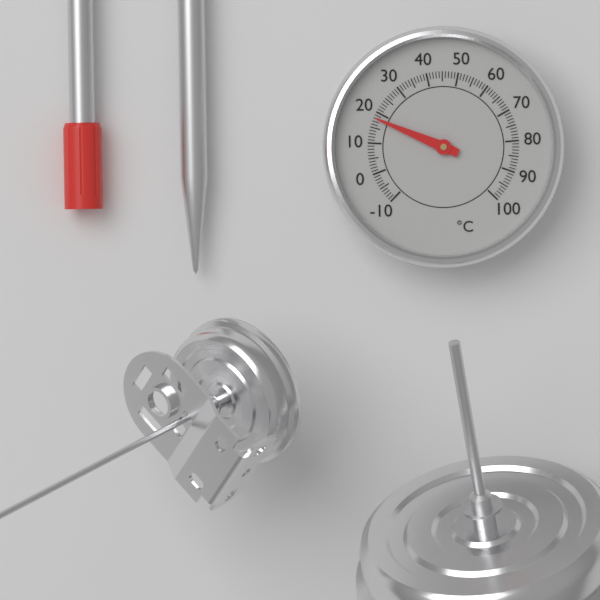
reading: 18 °C
